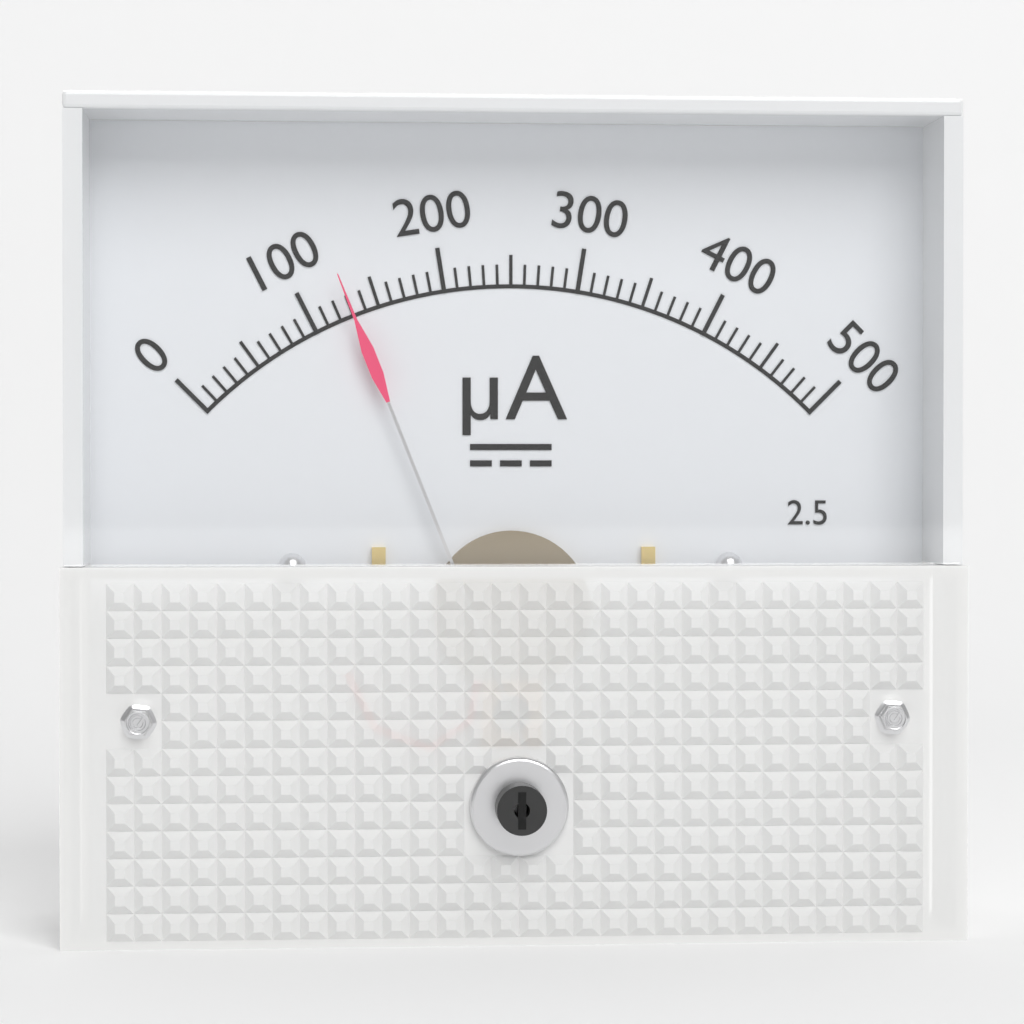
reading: 130 µA
